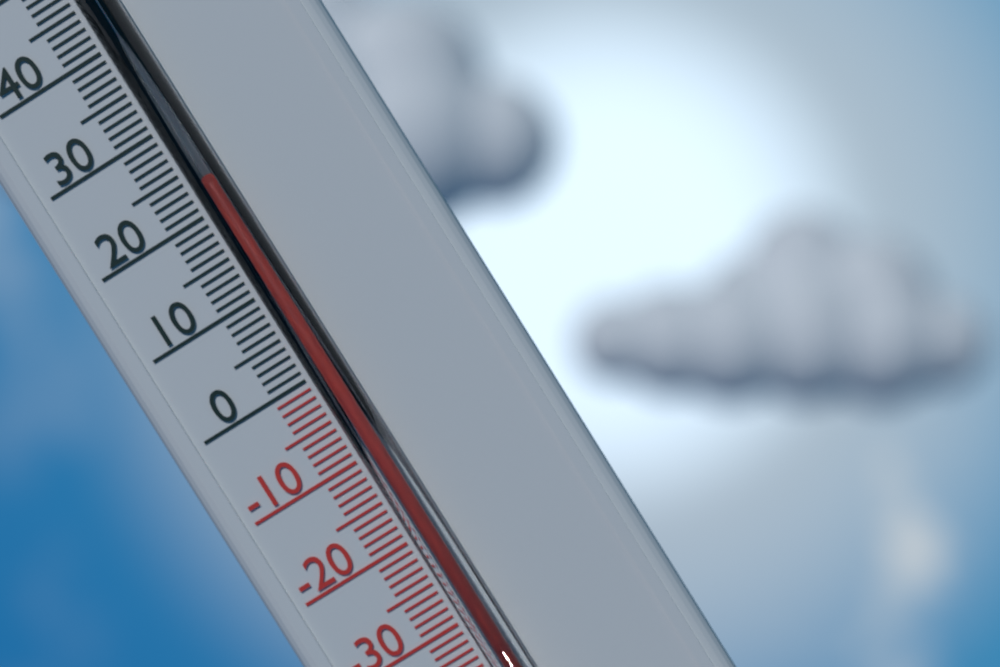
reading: 22 °C
